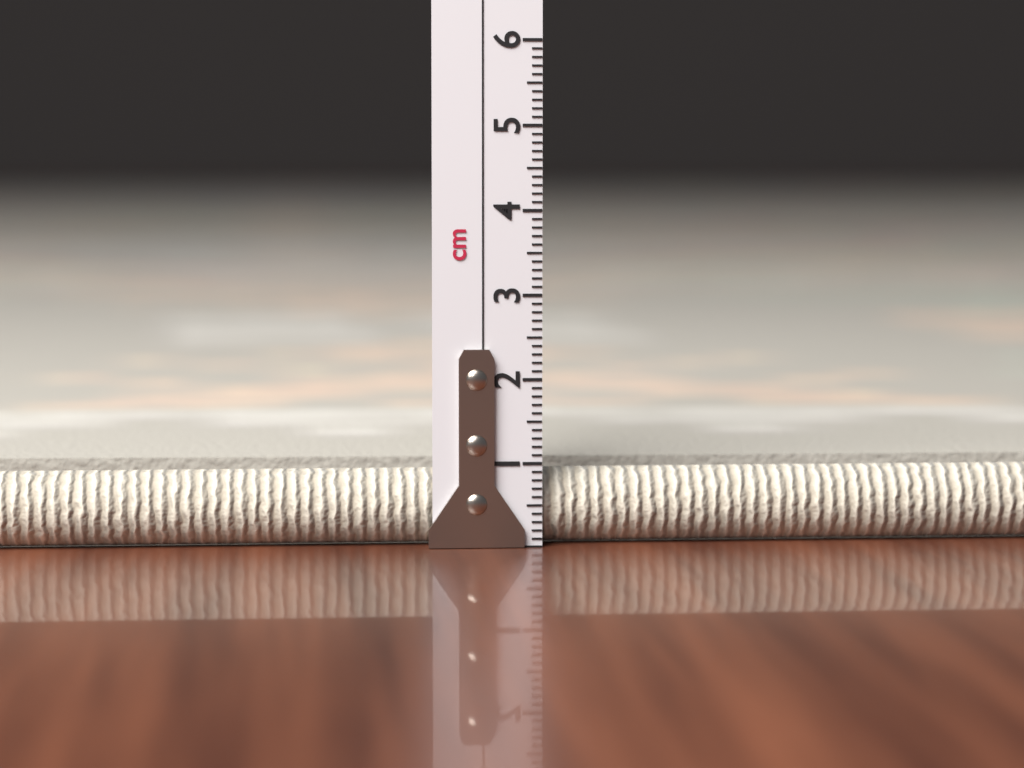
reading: 0.9 cm
